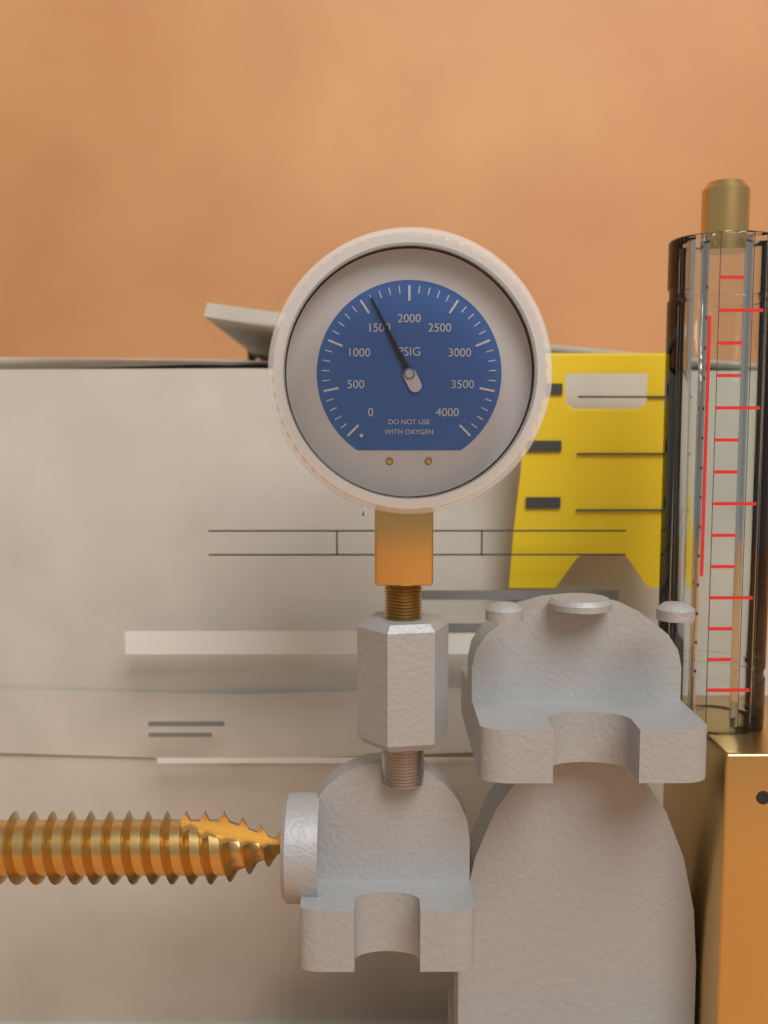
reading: 1600 psi
